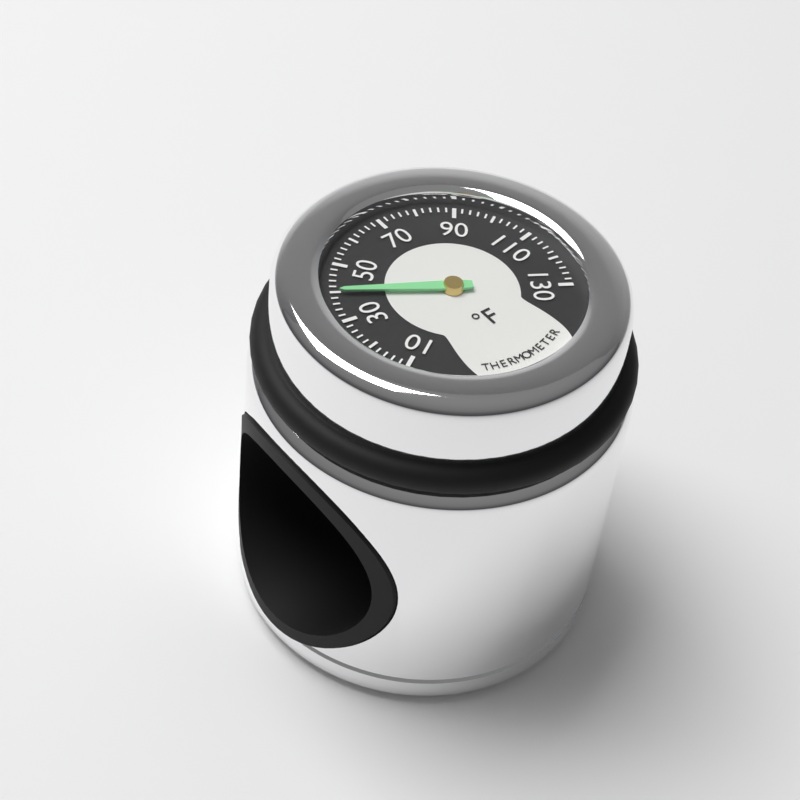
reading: 40 °F
